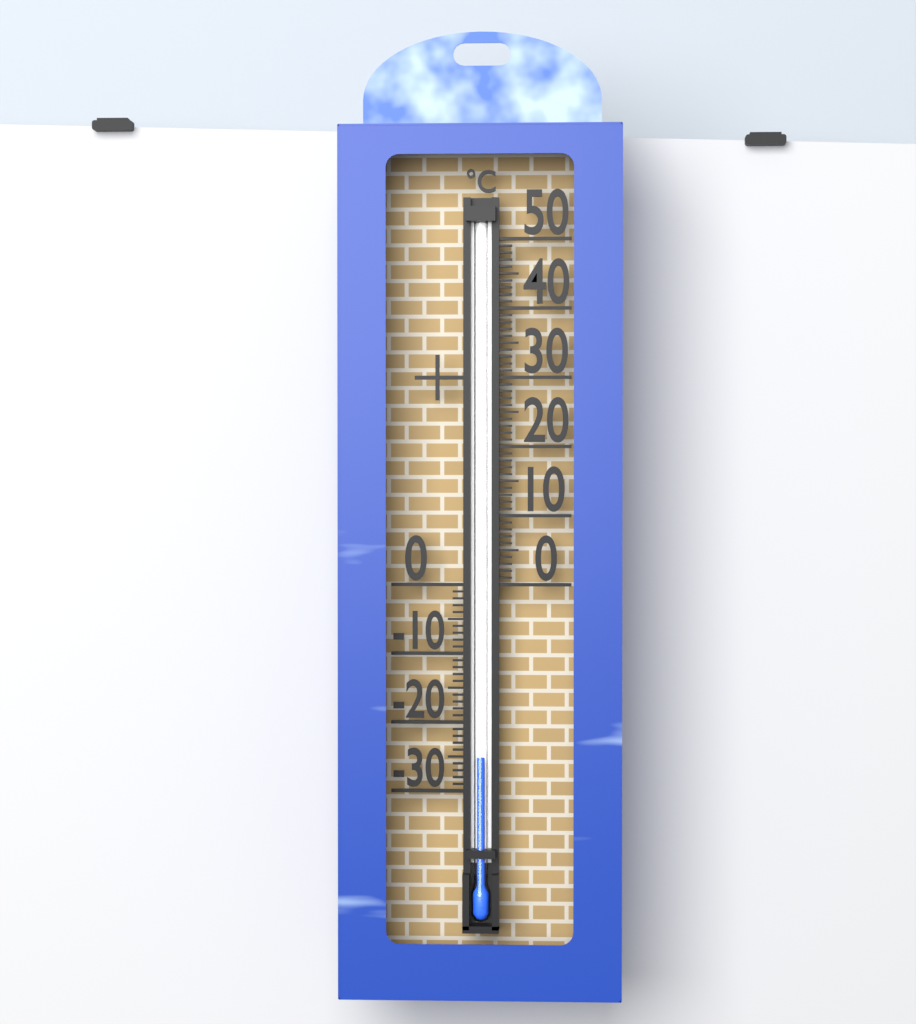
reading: -25 °C
